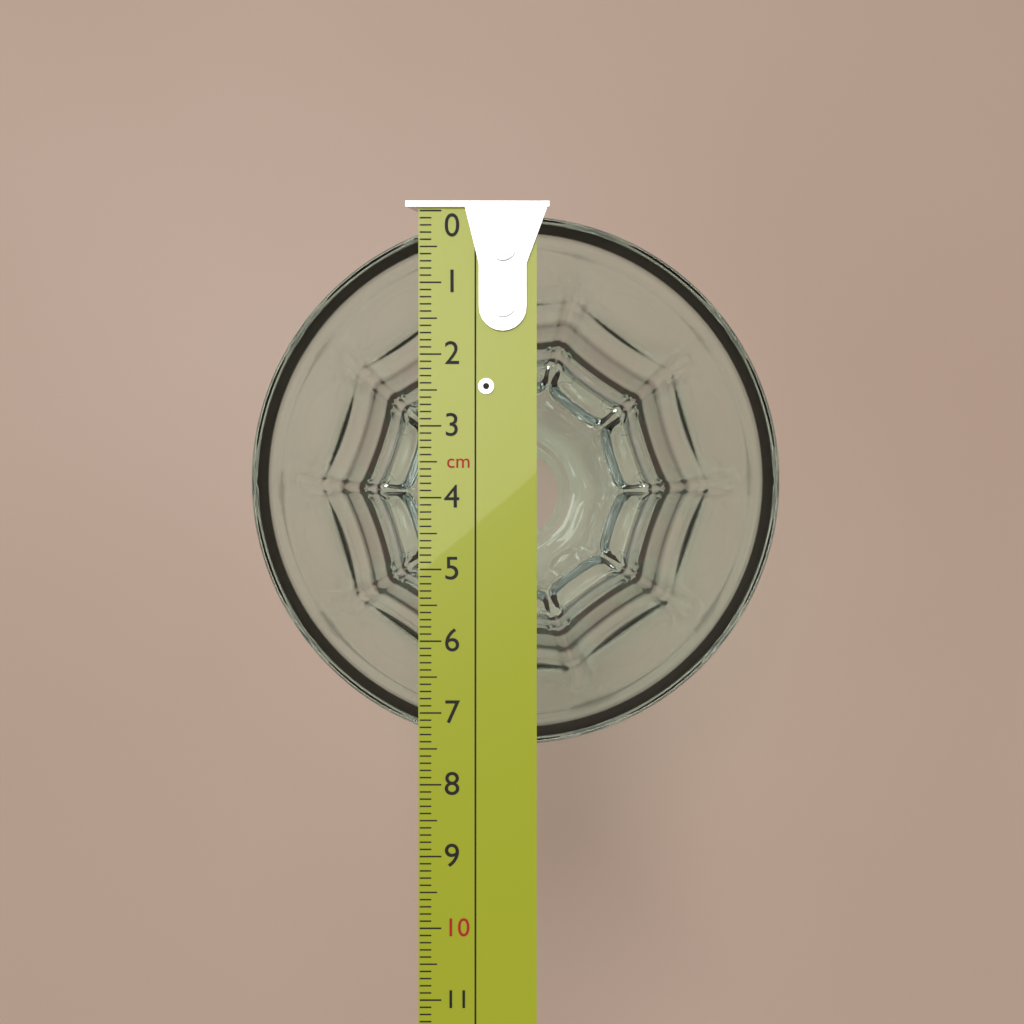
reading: 7.5 cm
